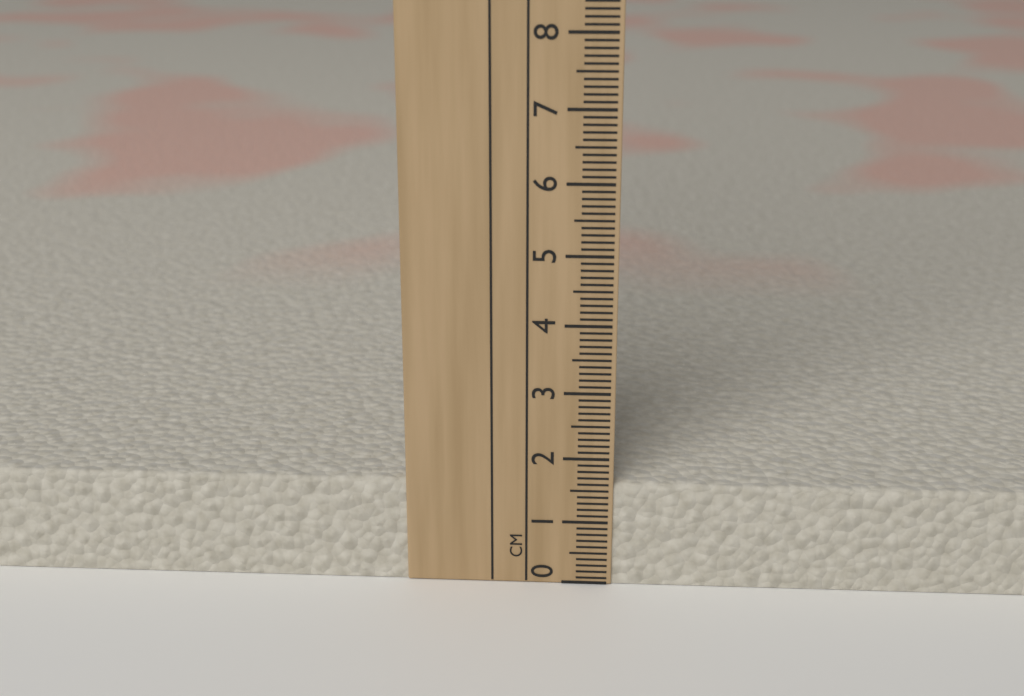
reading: 1.6 cm
